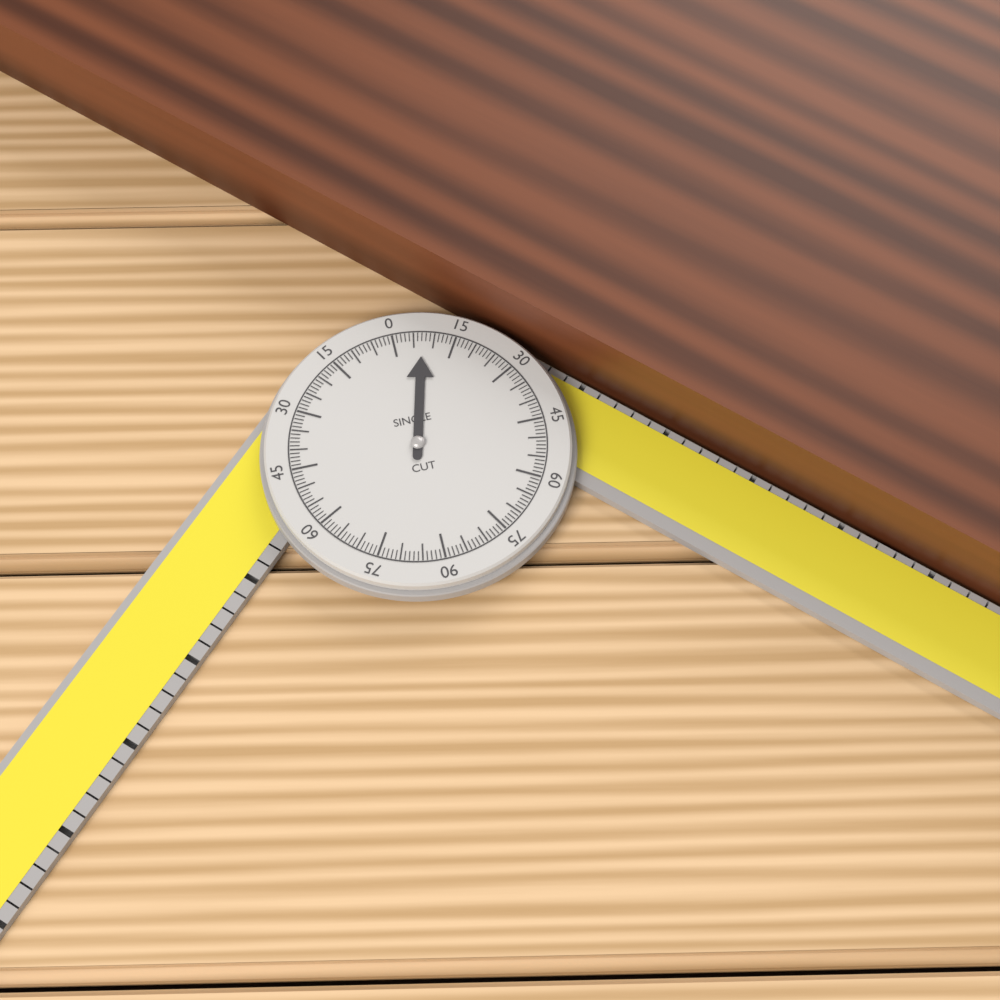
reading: 7 °
